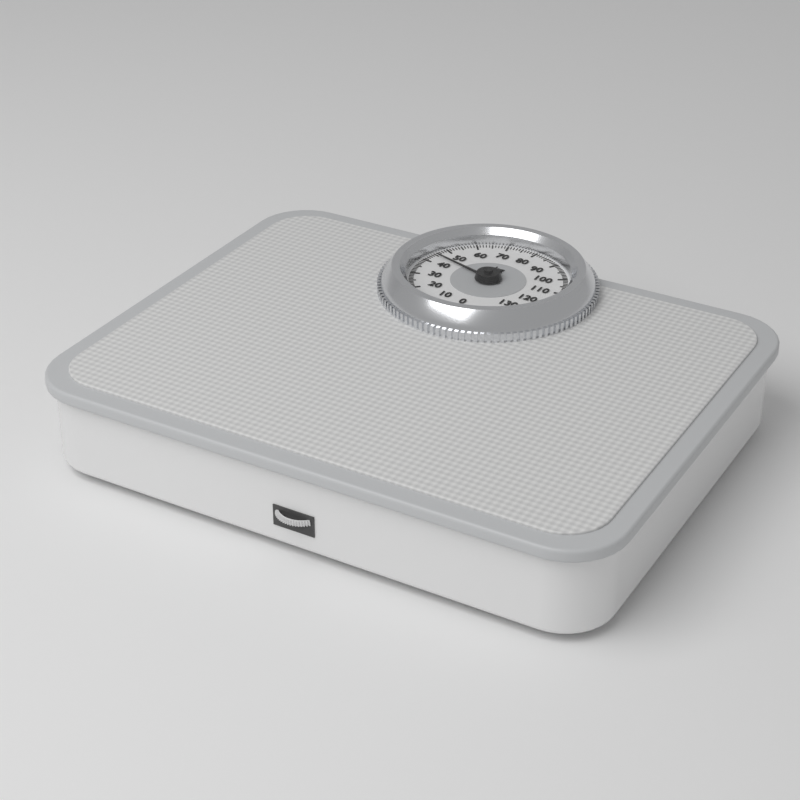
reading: 45 kg
